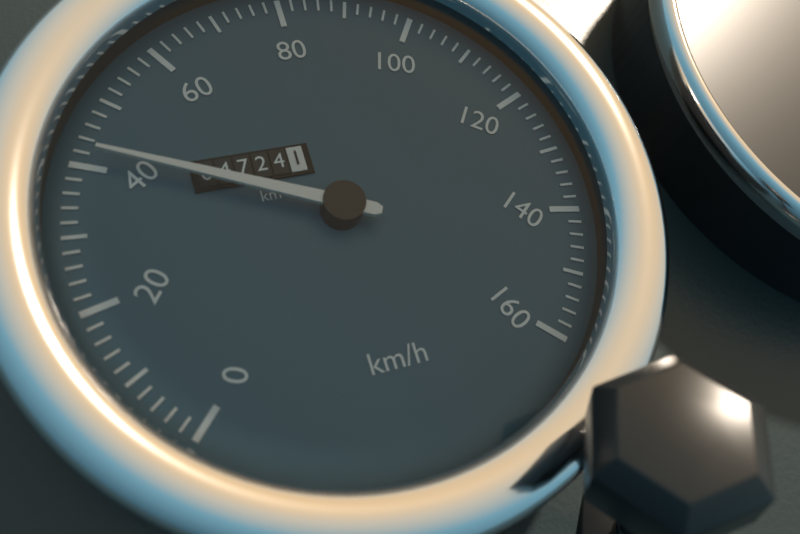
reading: 42 km/h
